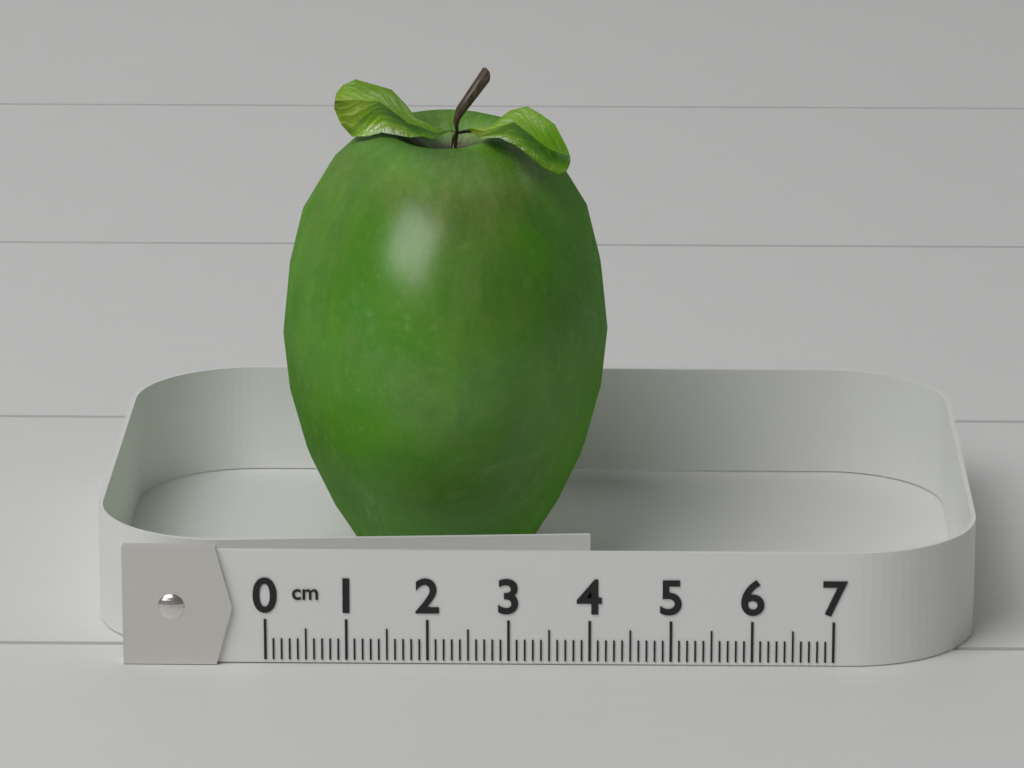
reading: 4.2 cm
